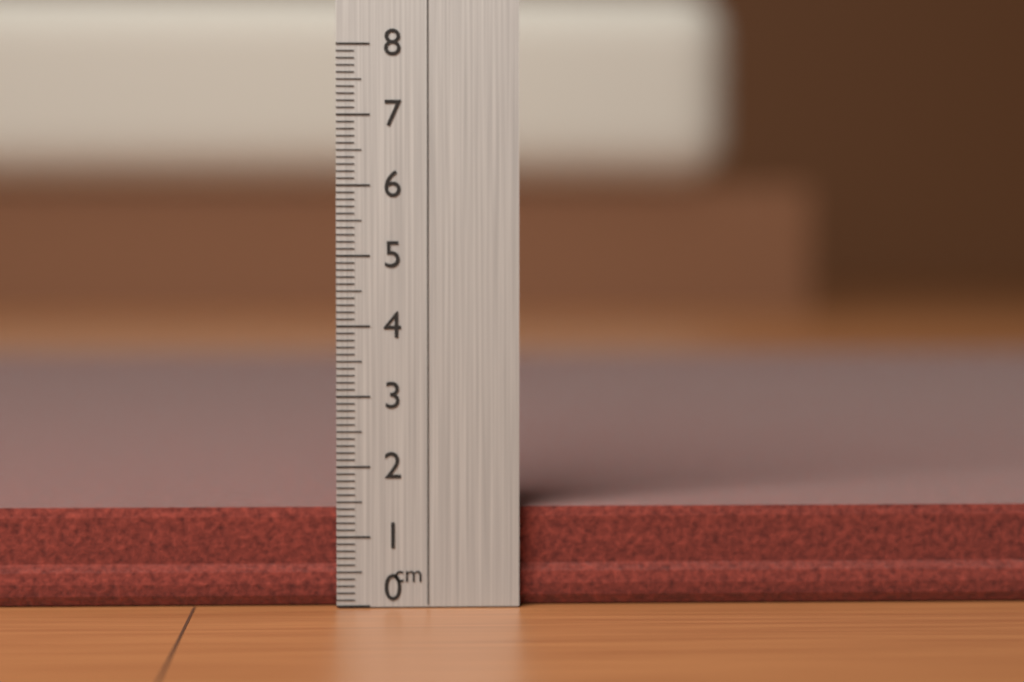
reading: 1.4 cm
